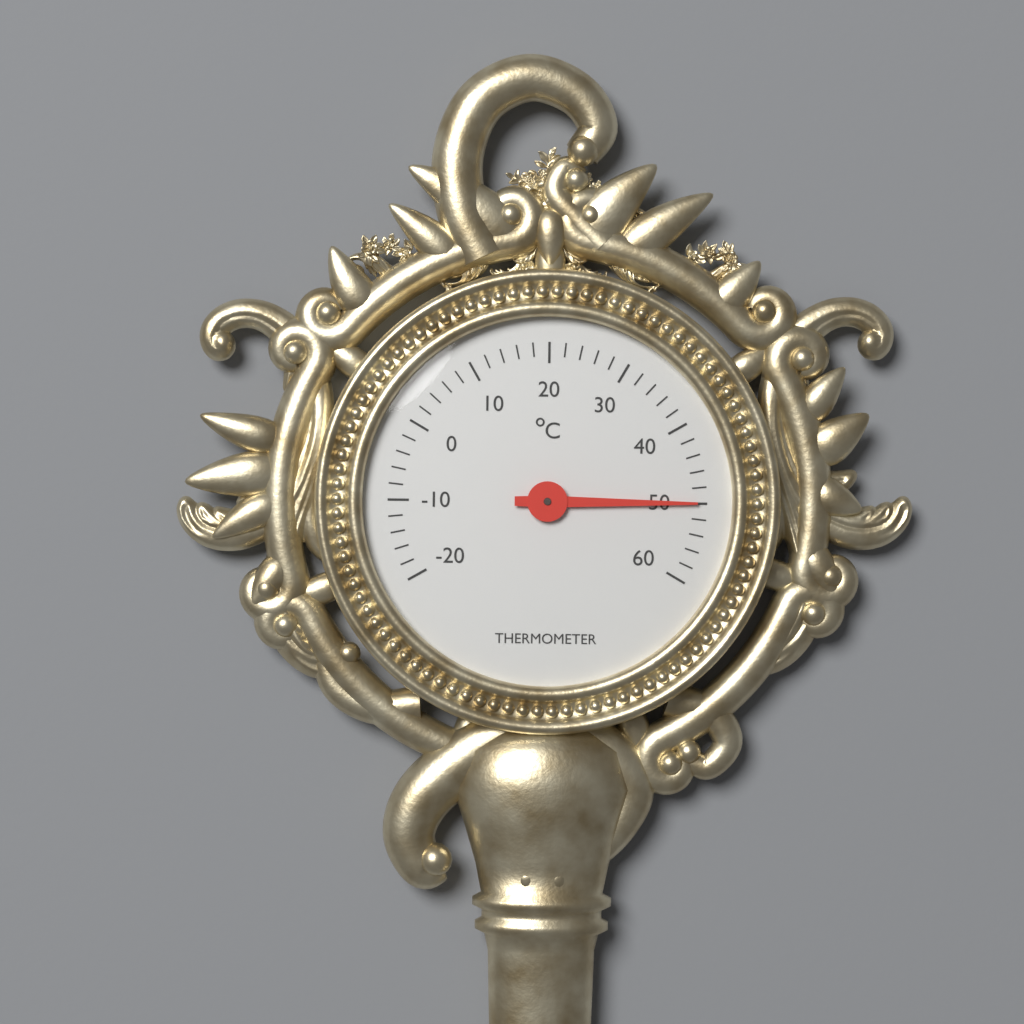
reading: 50 °C
